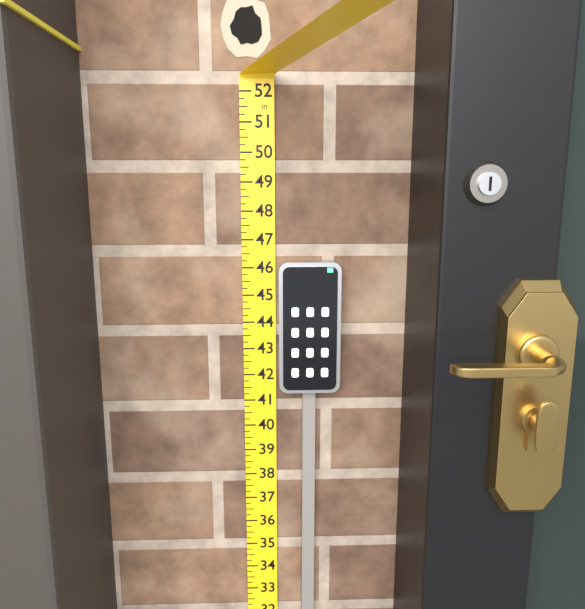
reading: 46.25 in
